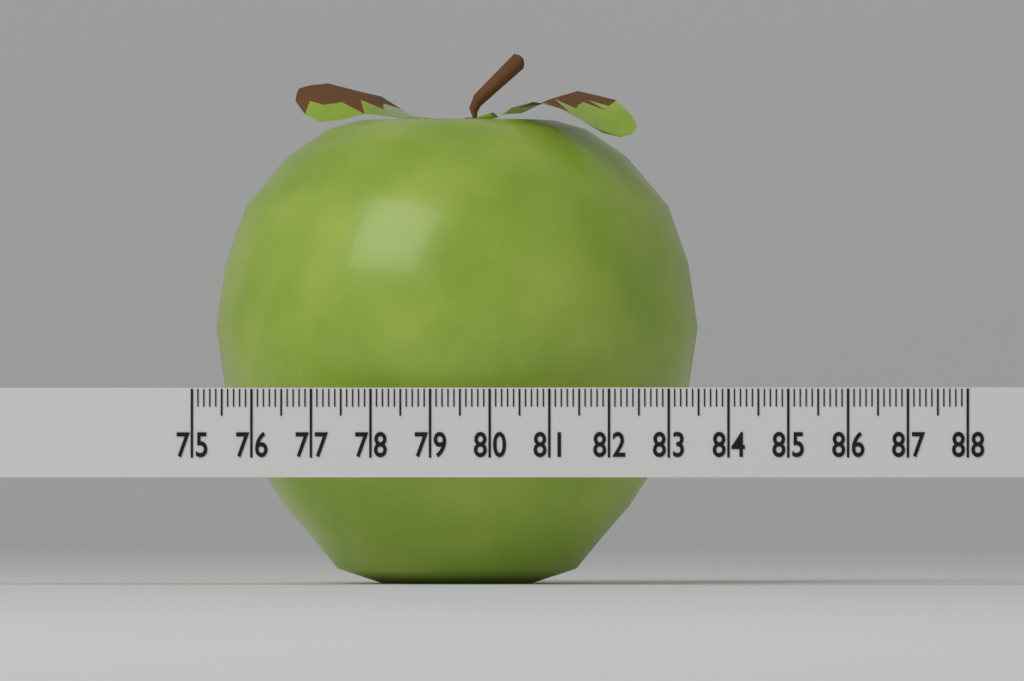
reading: 83.2 (no unit)
